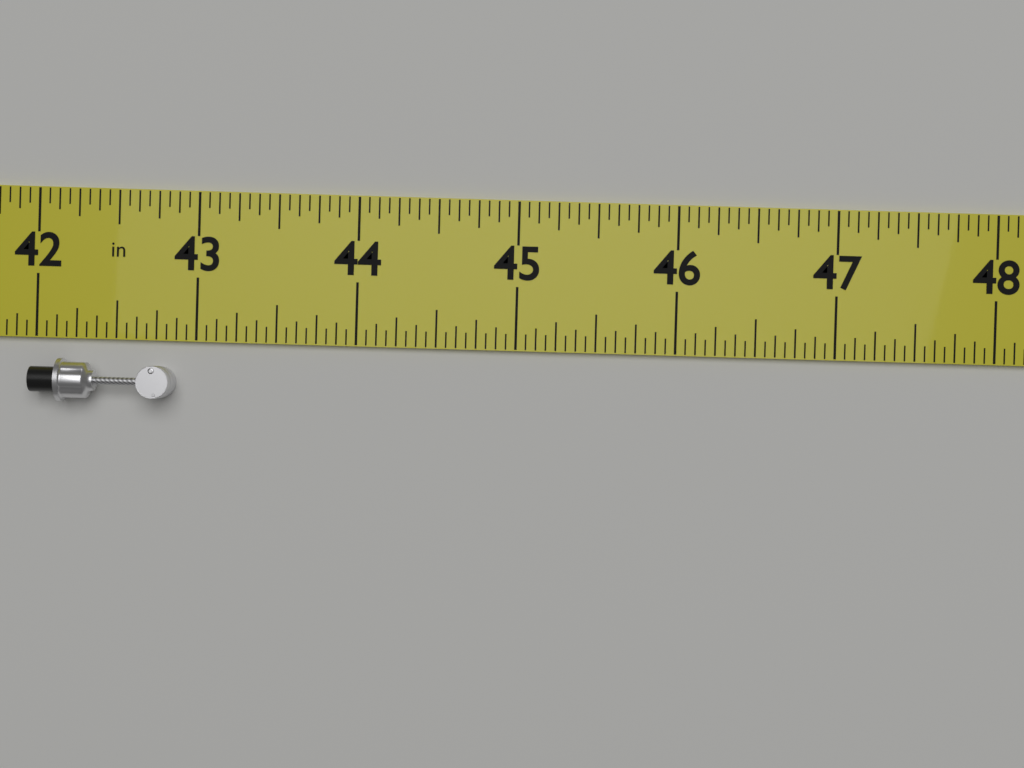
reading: 42.8750 in
